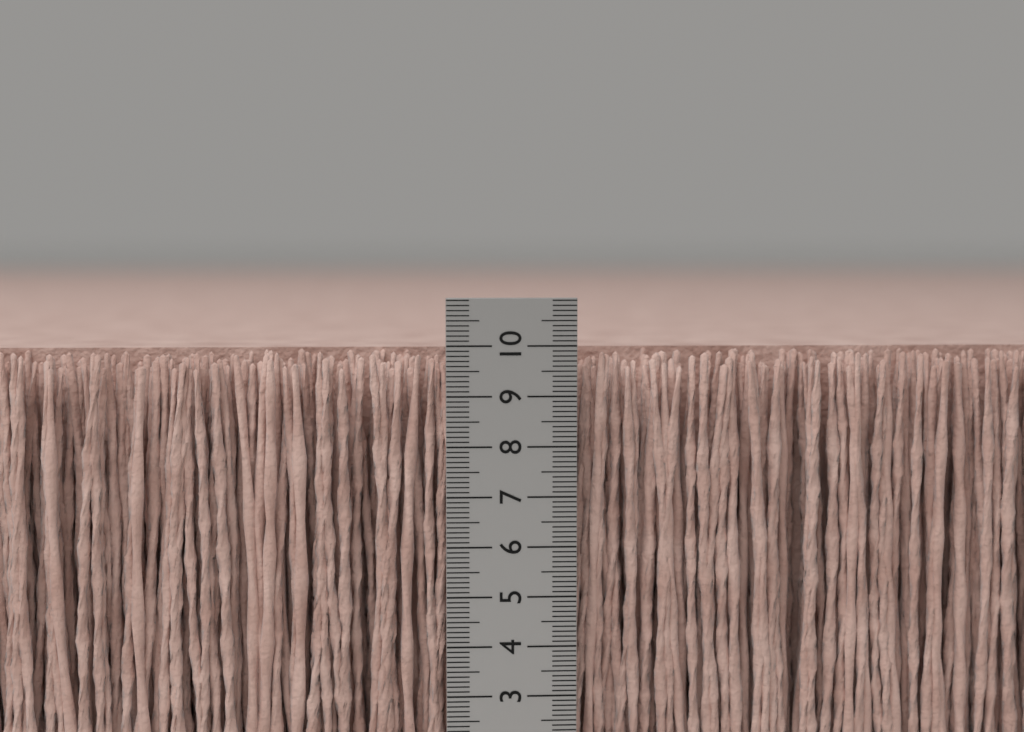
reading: 9.9 cm
